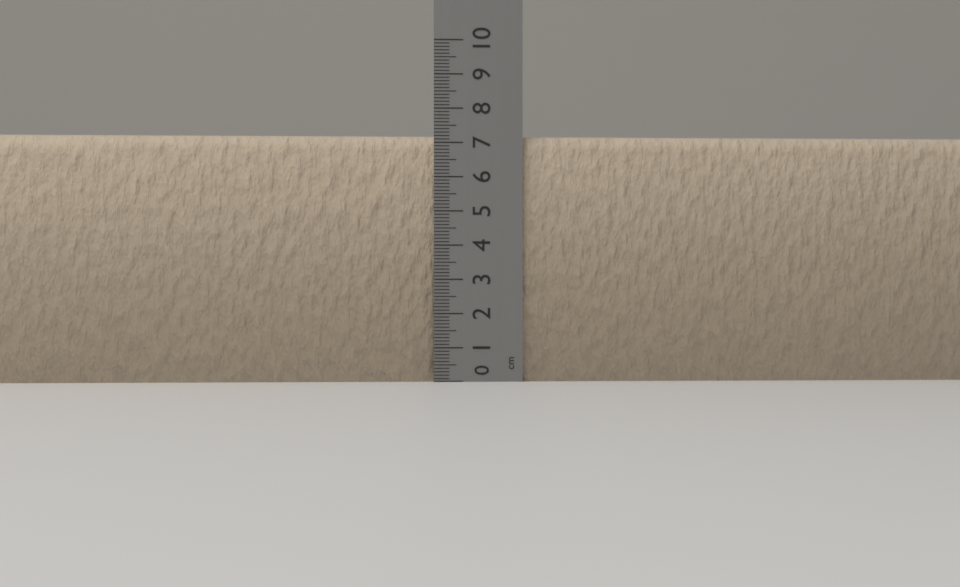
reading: 7.2 cm
